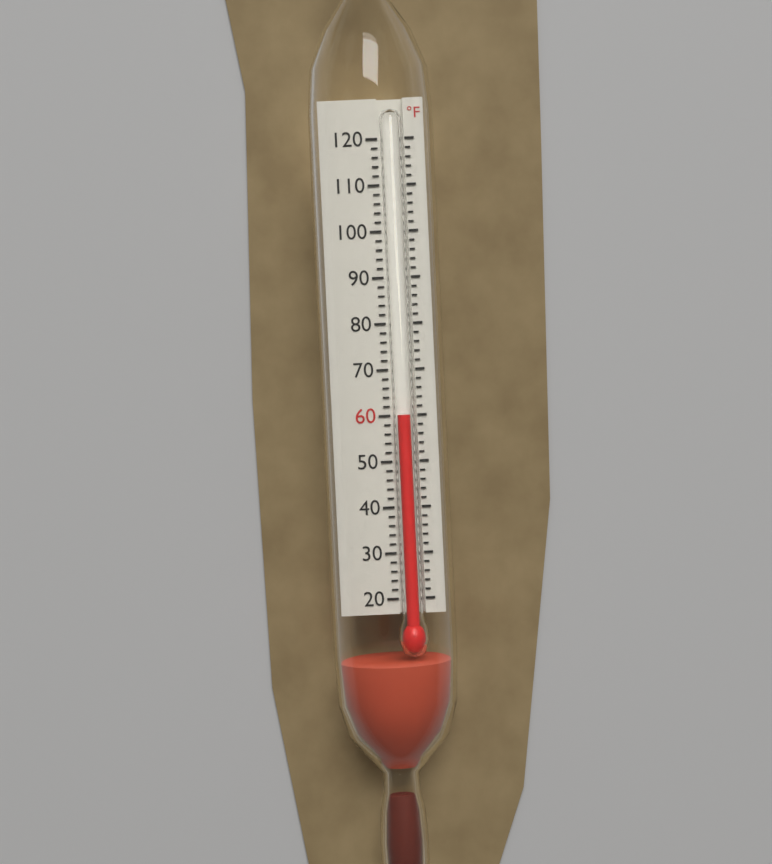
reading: 60 °F
